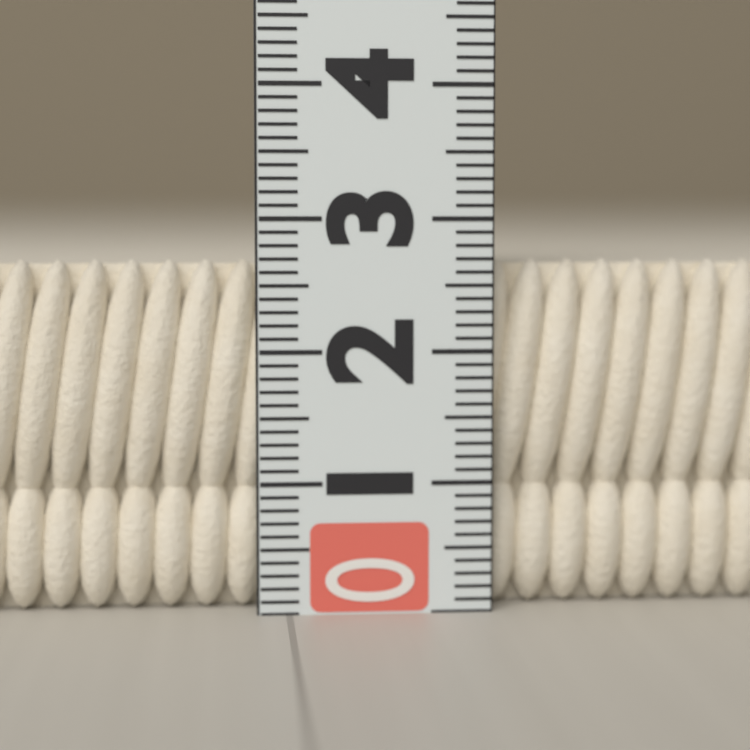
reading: 2.7 (no unit)
